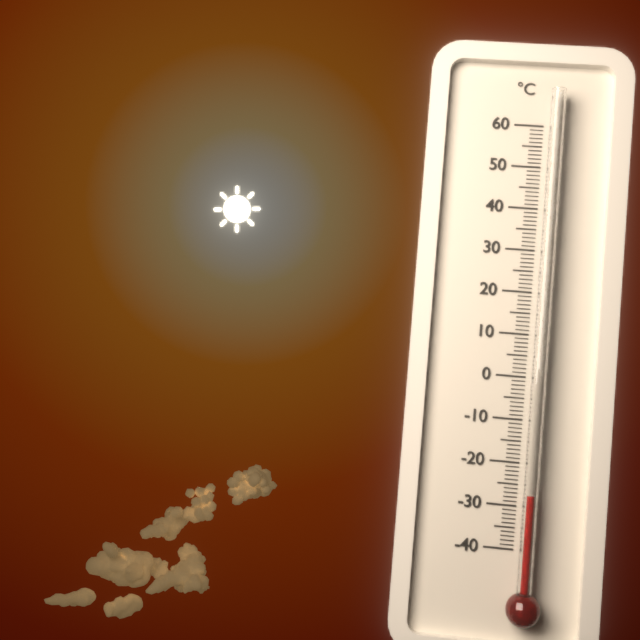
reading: -27 °C
